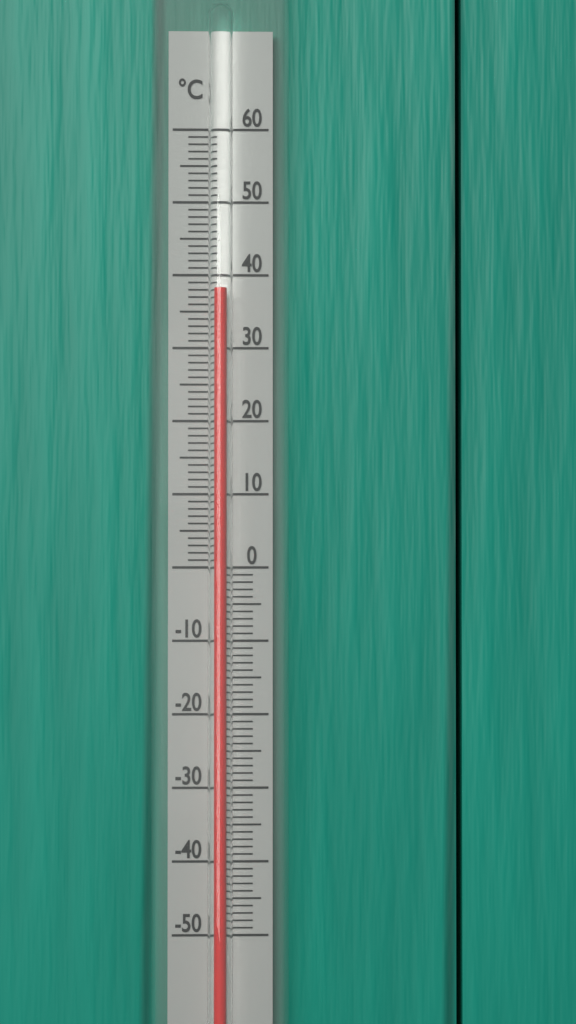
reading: 38 °C
